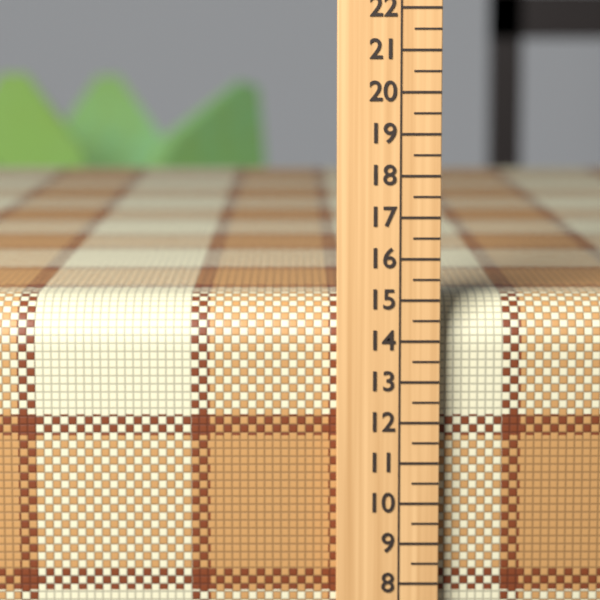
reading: 15.0 (no unit)
